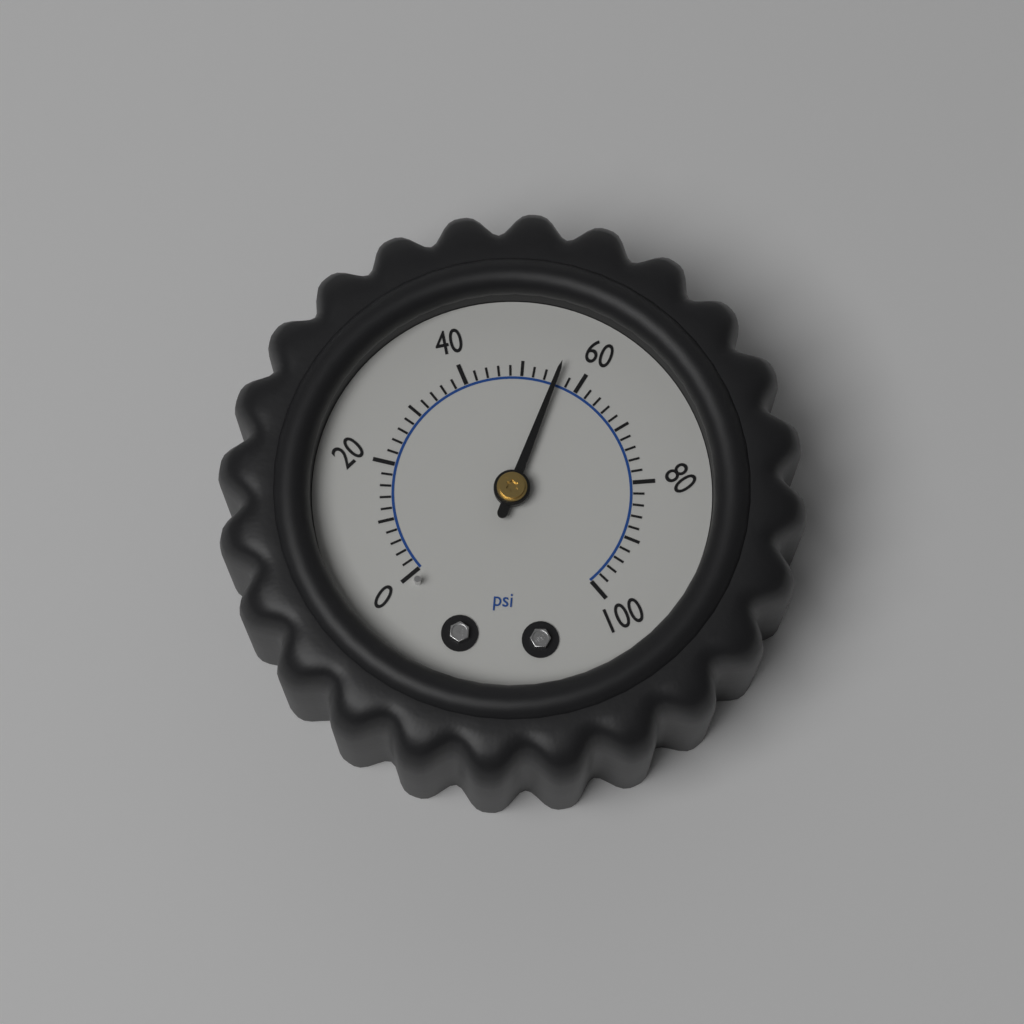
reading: 56 psi
